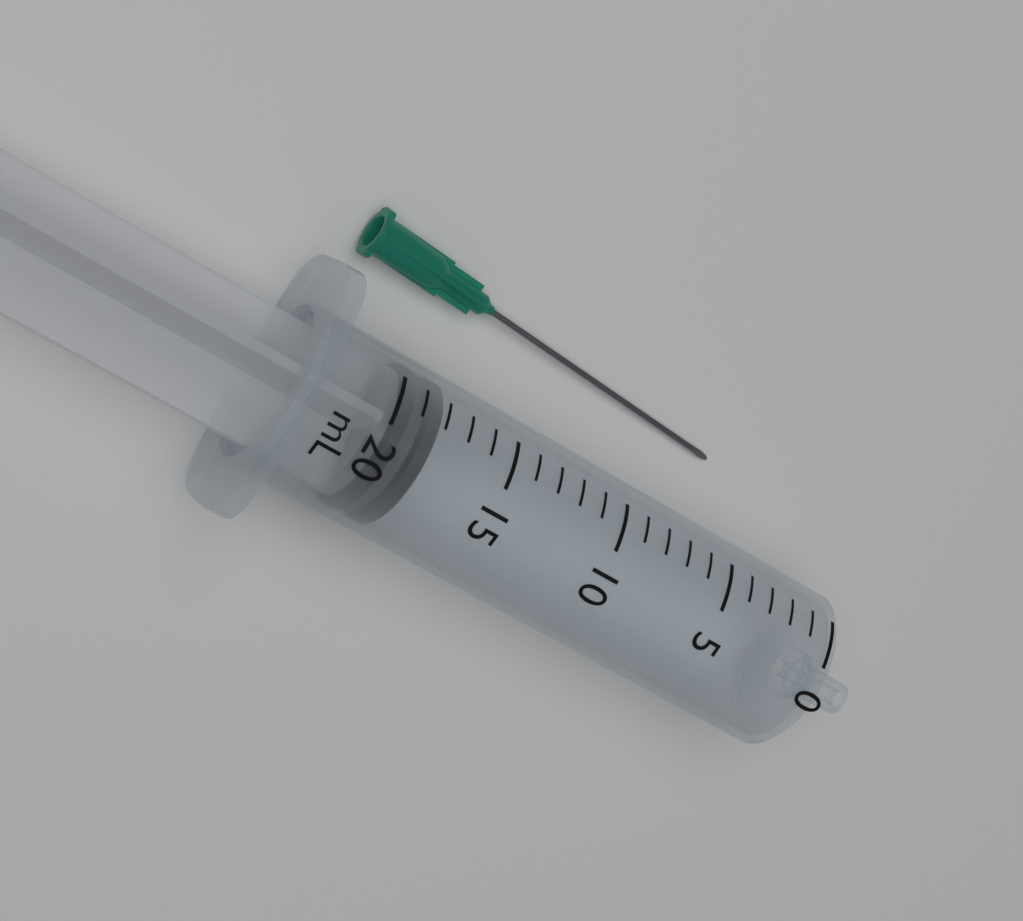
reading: 18 mL
